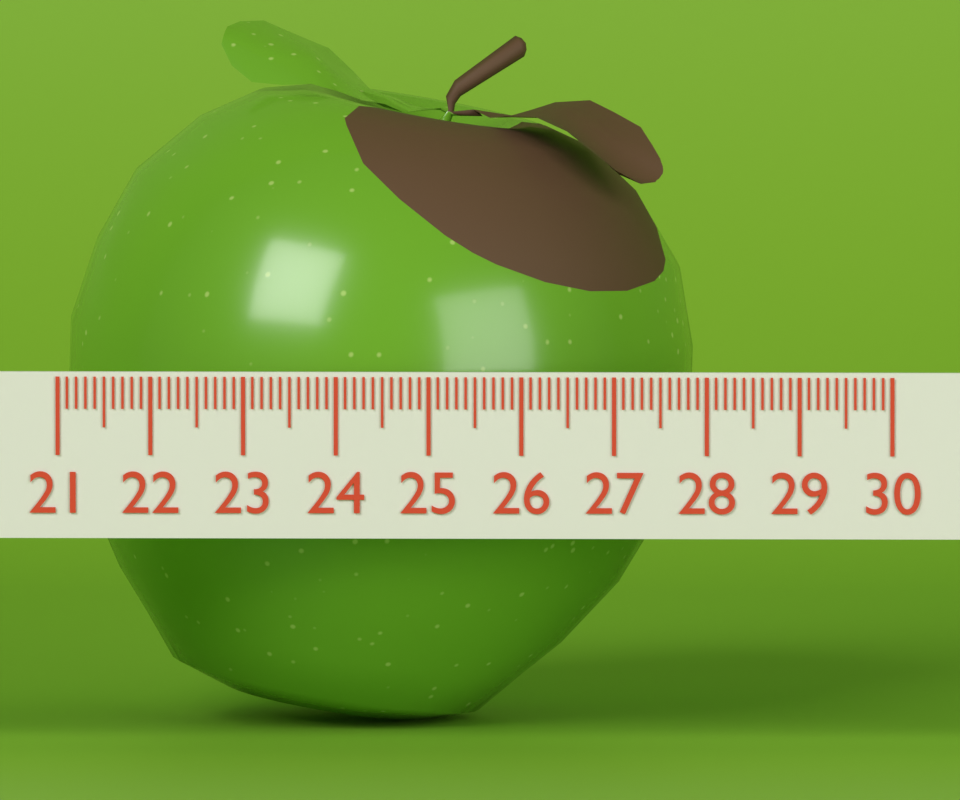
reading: 27.8 (no unit)
